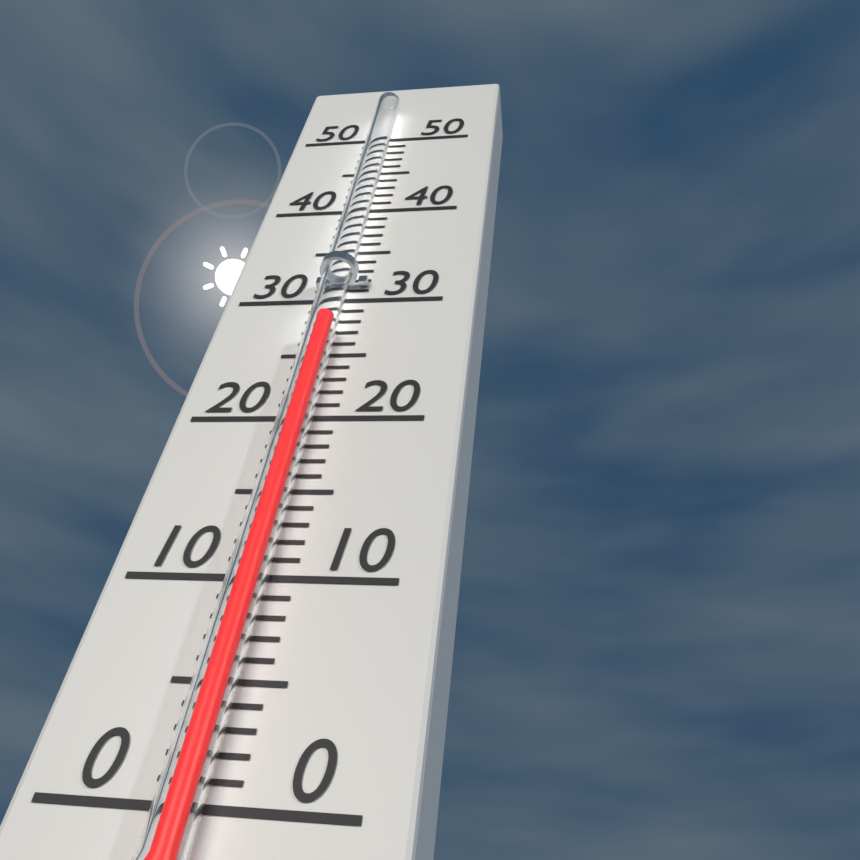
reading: 27 (no unit)
